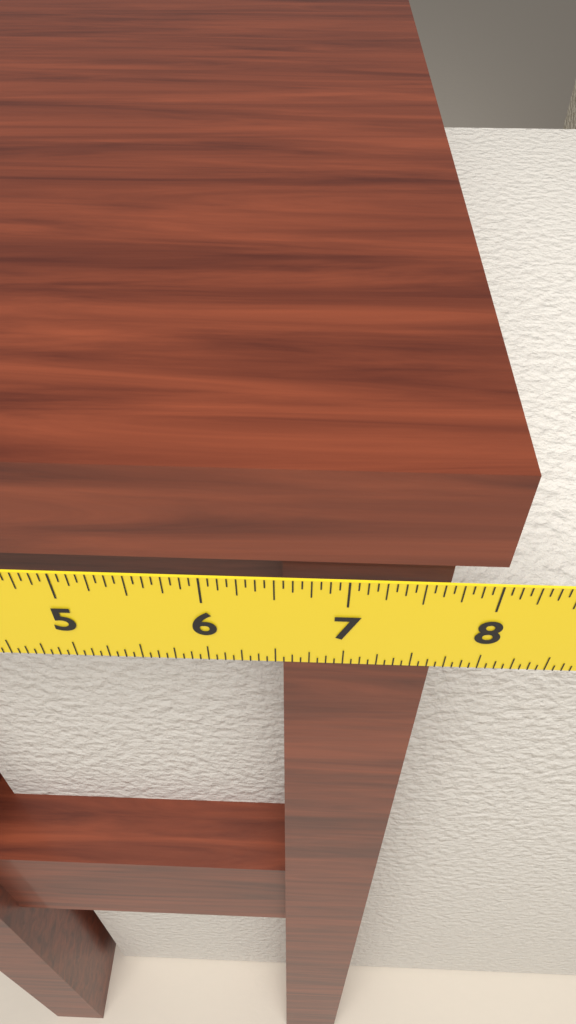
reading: 8.0000 in
